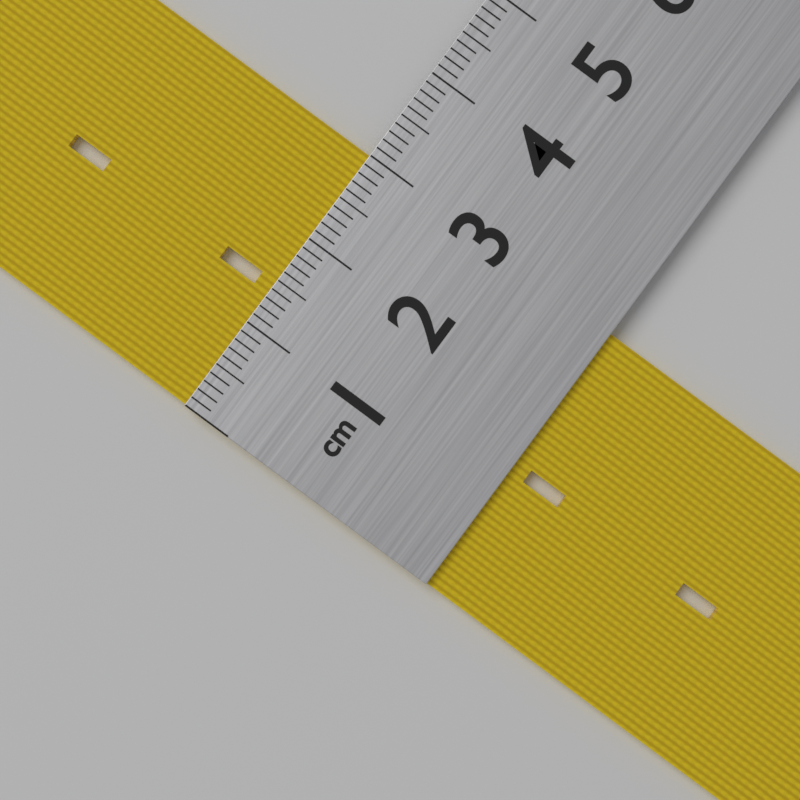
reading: 3.0 cm
